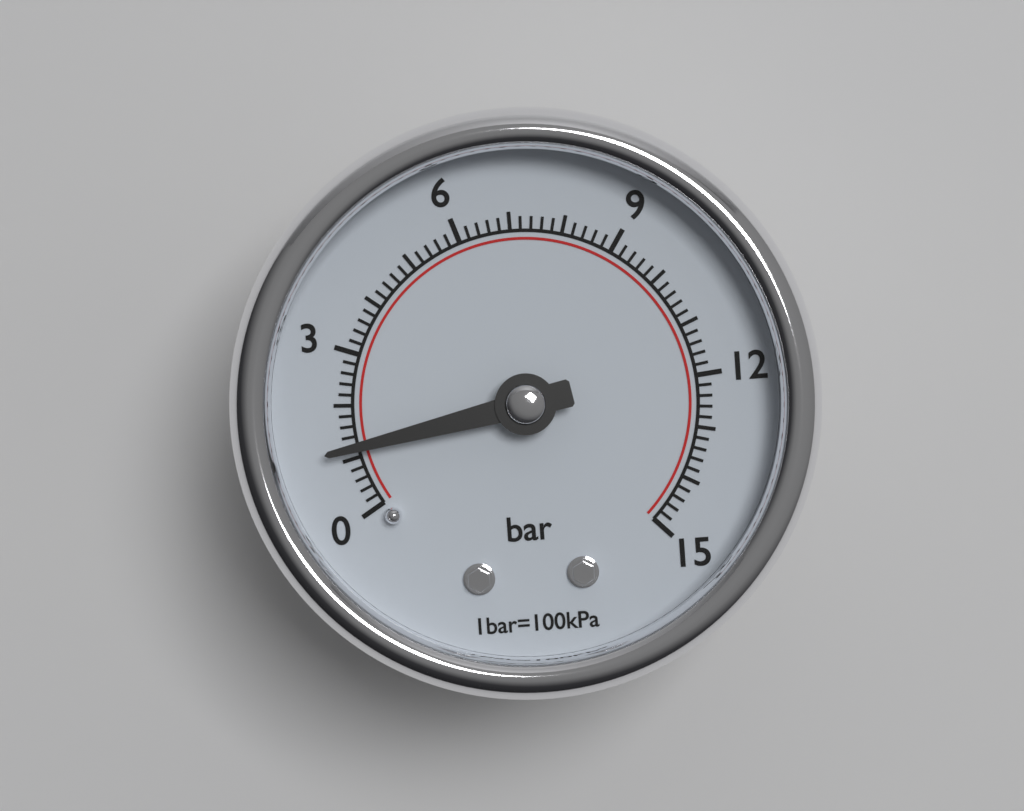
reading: 1.2 bar
